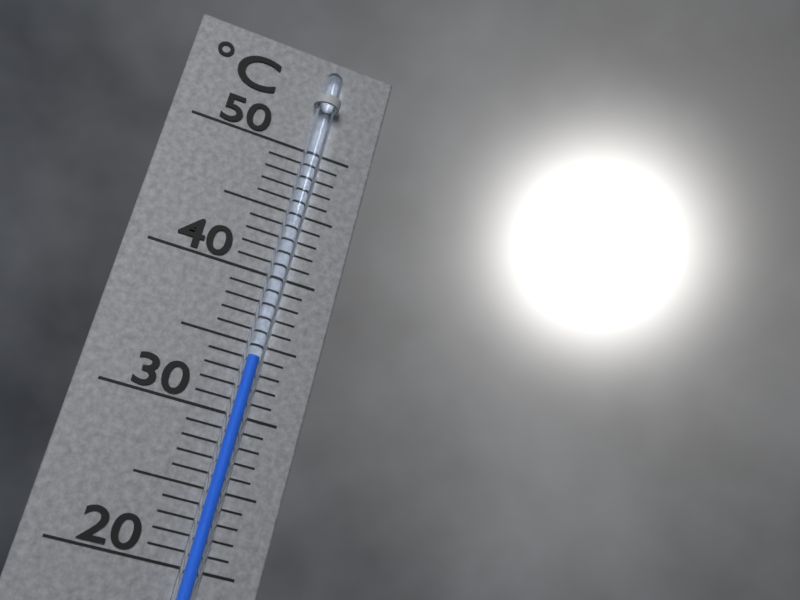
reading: 34 °C
